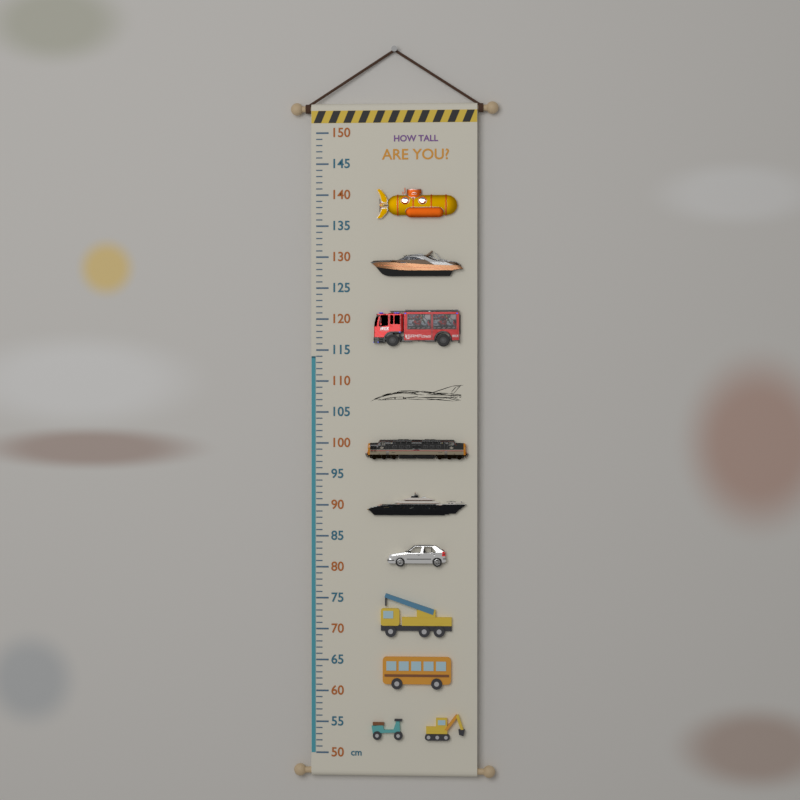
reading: 114 cm
